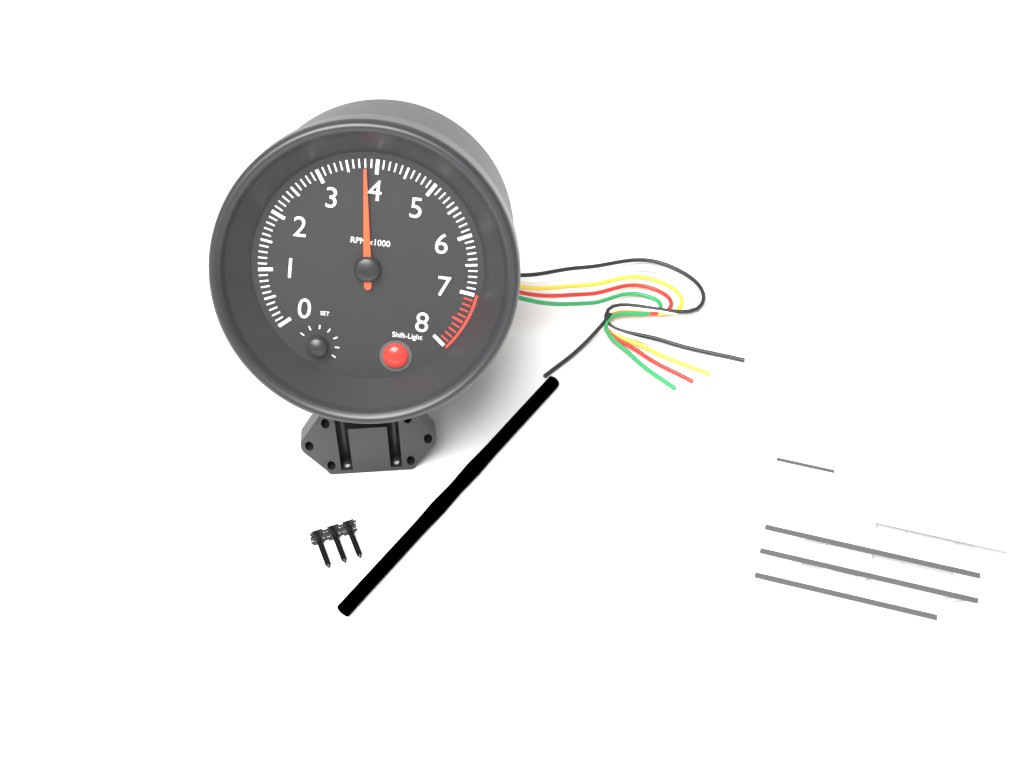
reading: 3800 RPM
